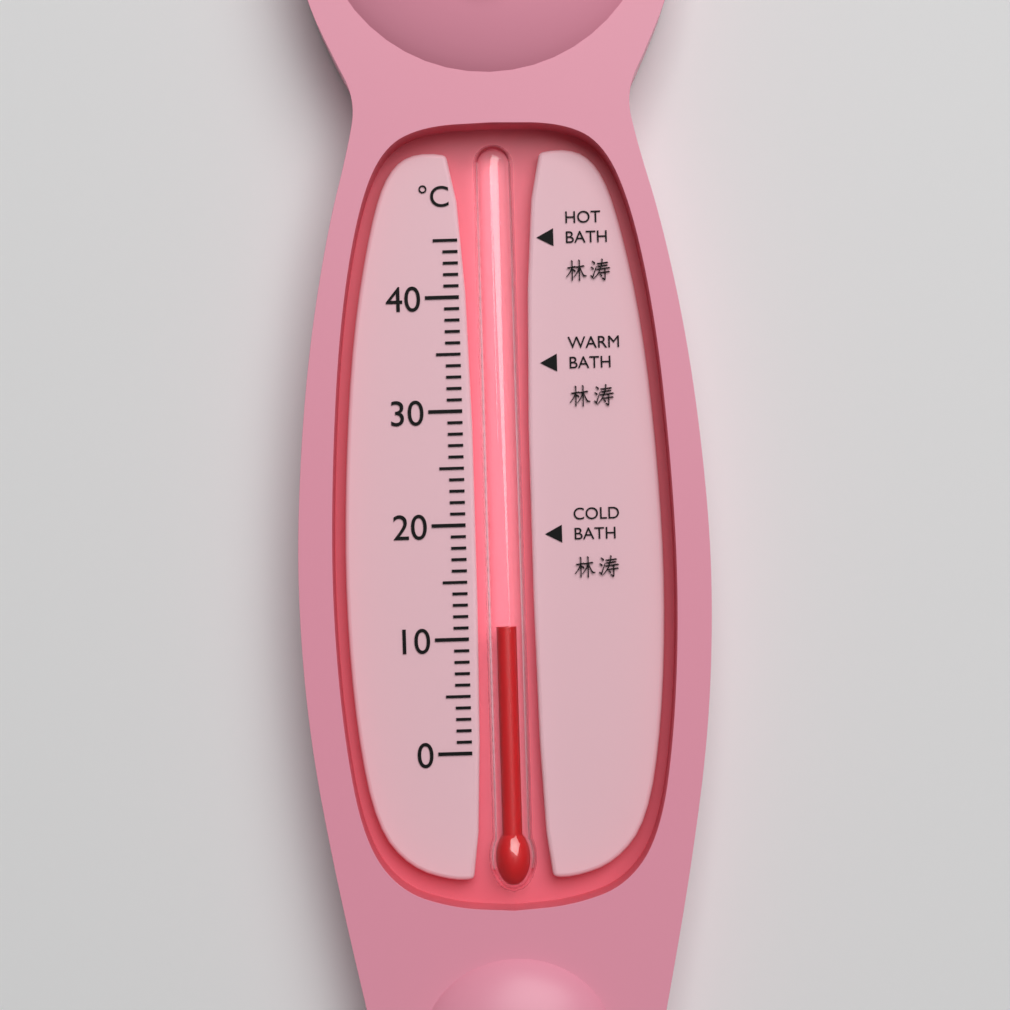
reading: 11 °C
